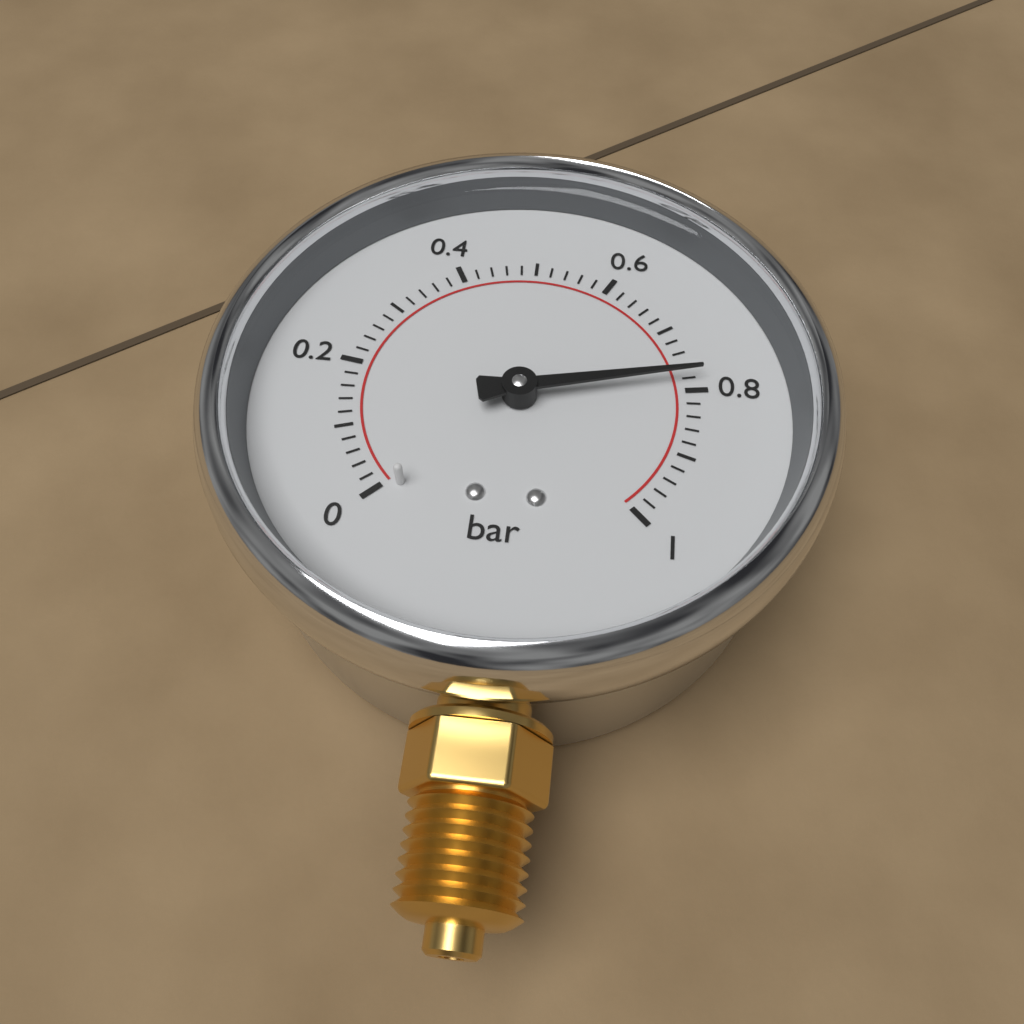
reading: 0.78 bar
